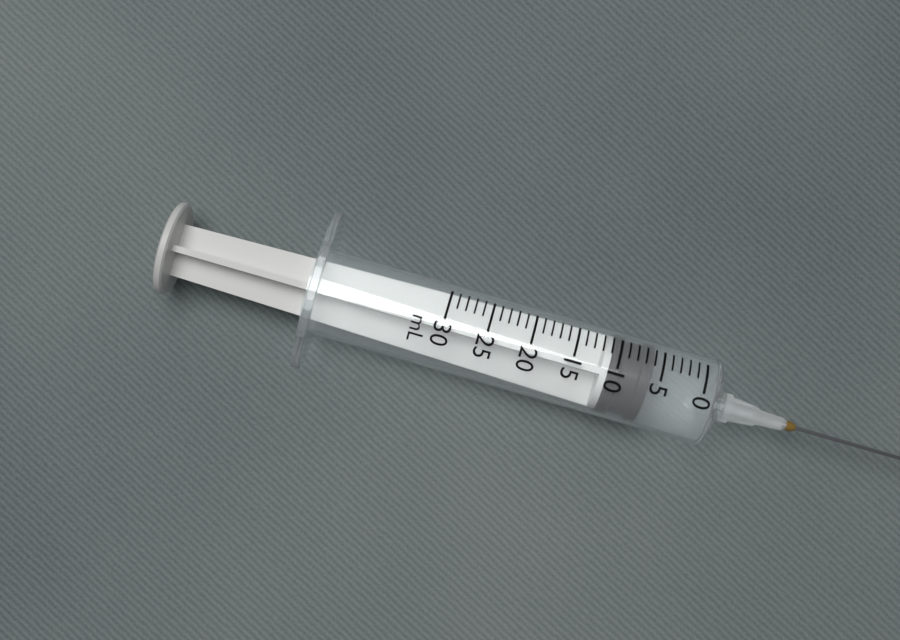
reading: 6 mL
